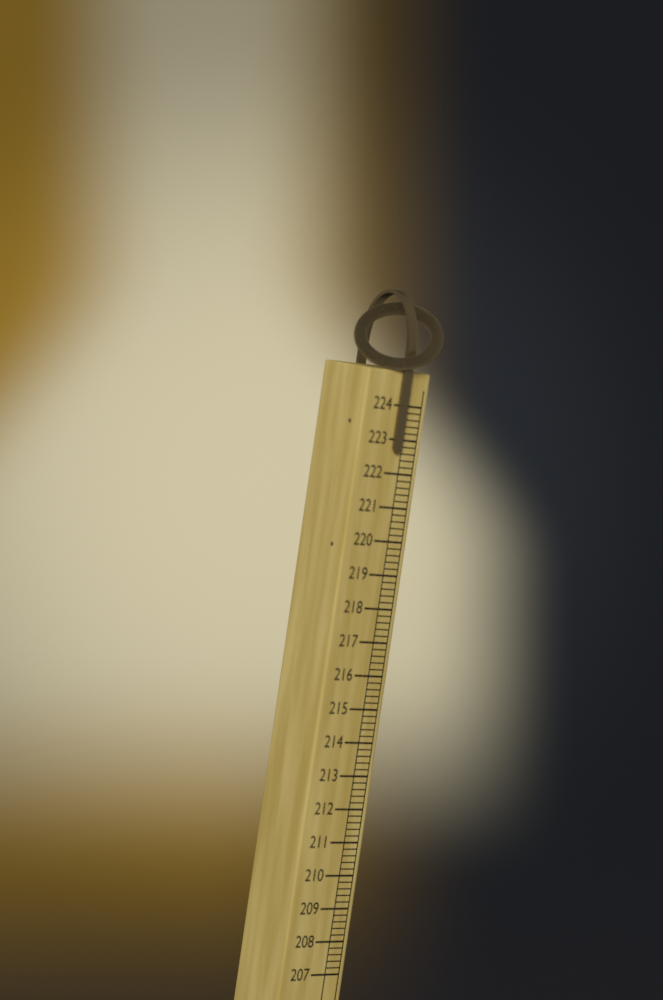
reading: 222.6 (no unit)
